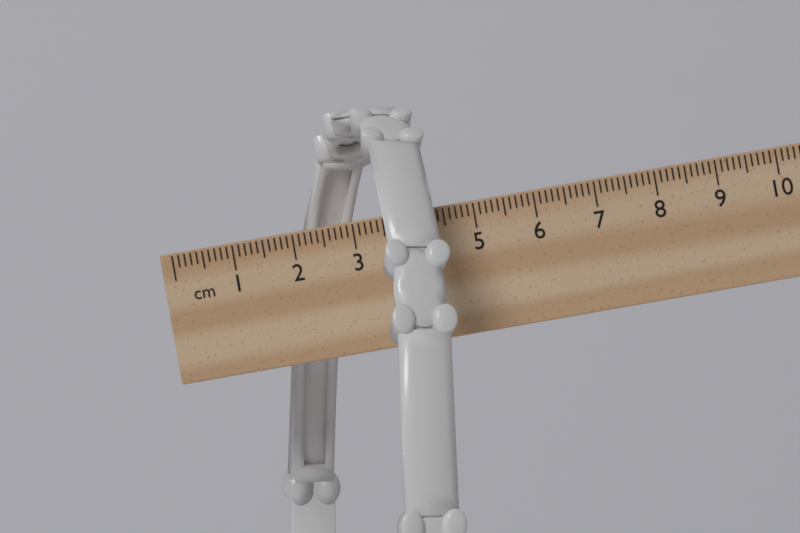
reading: 4.5 cm
